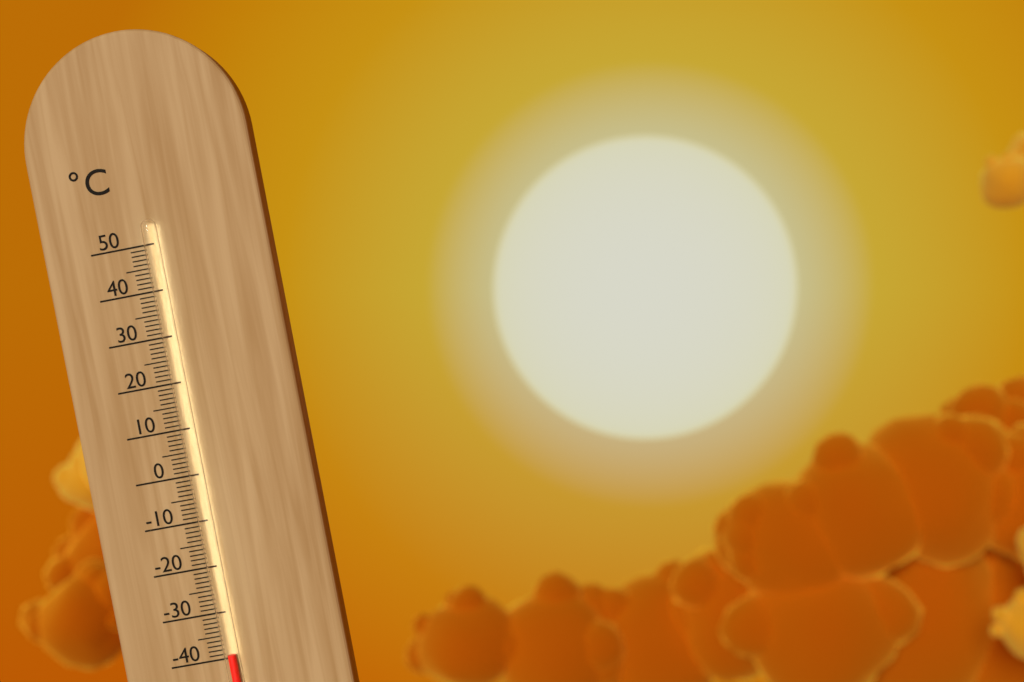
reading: -39 °C
